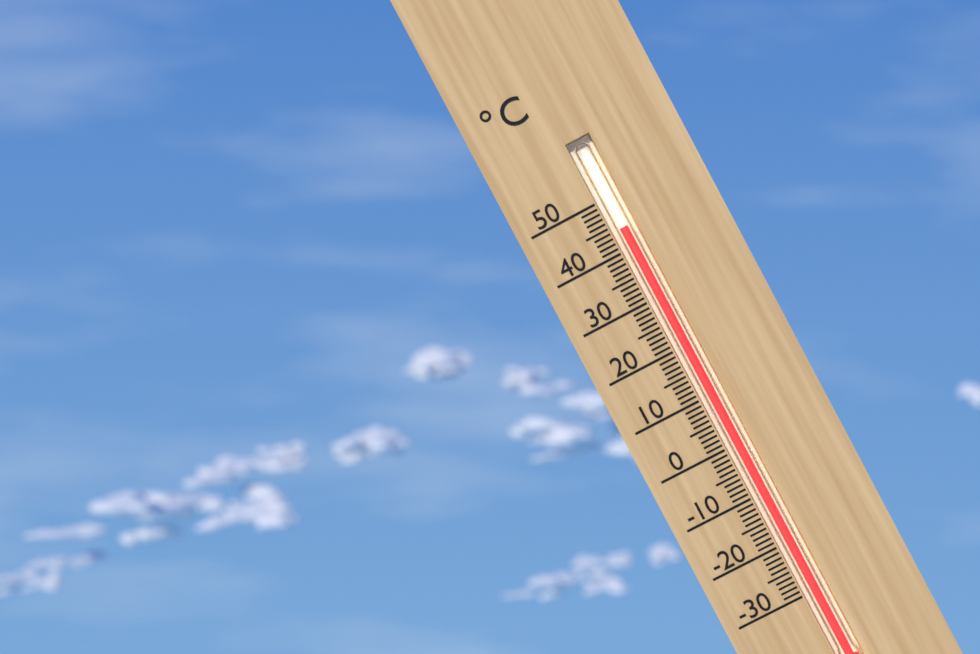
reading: 44 °C
